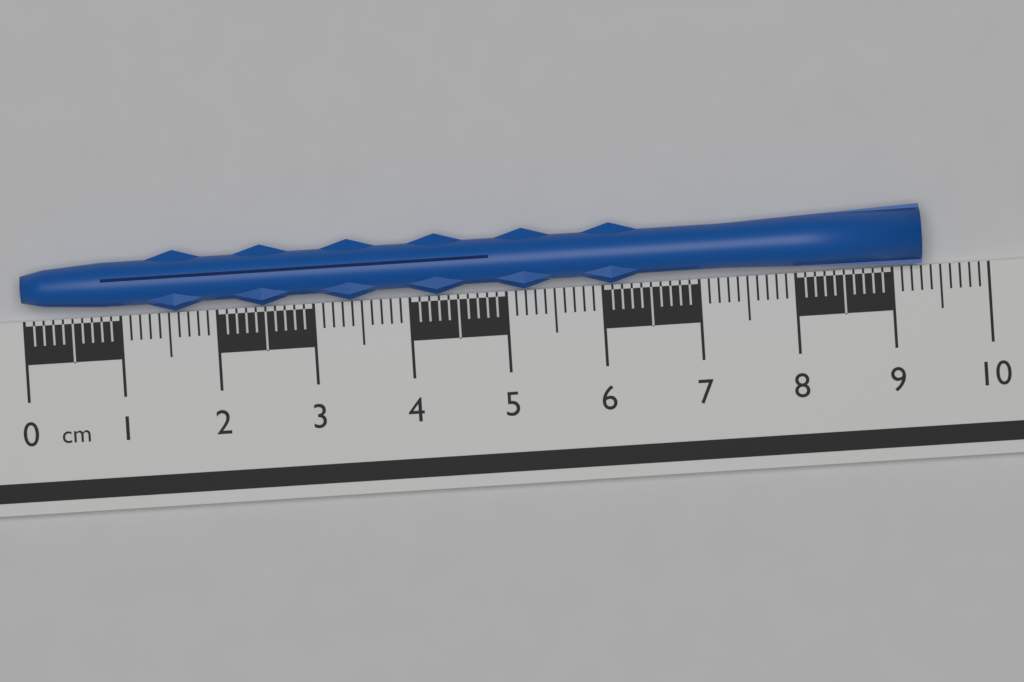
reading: 9.3 cm
